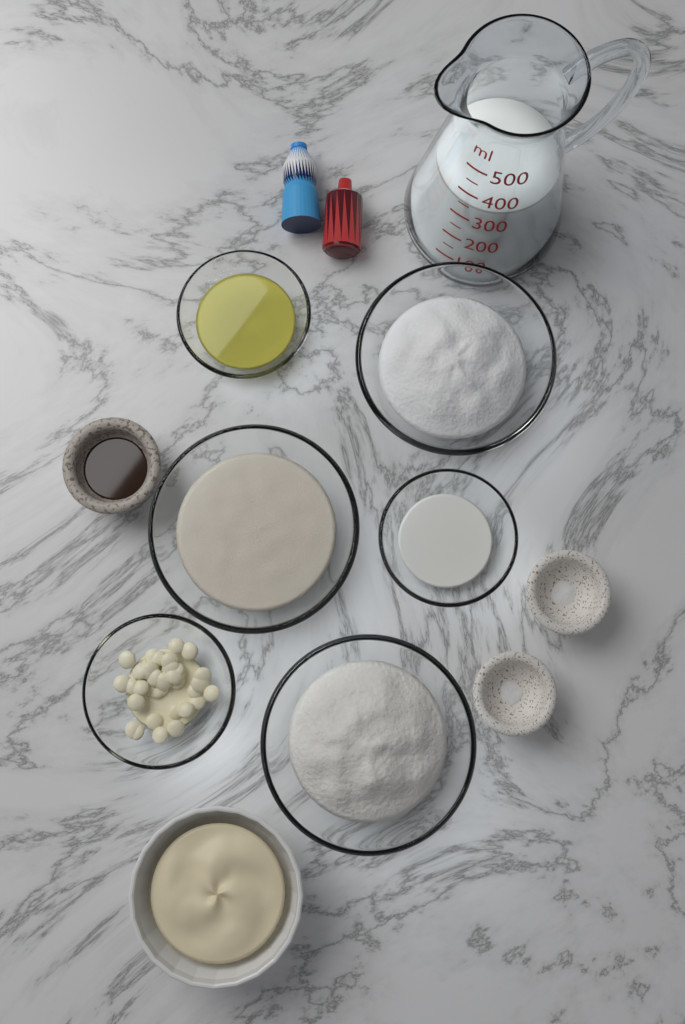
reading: 350 ml
